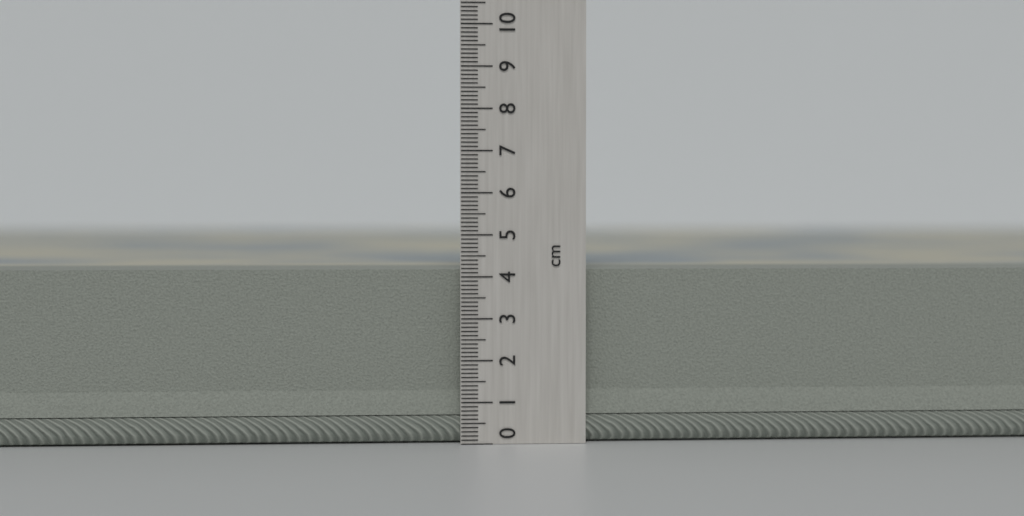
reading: 4.2 cm
